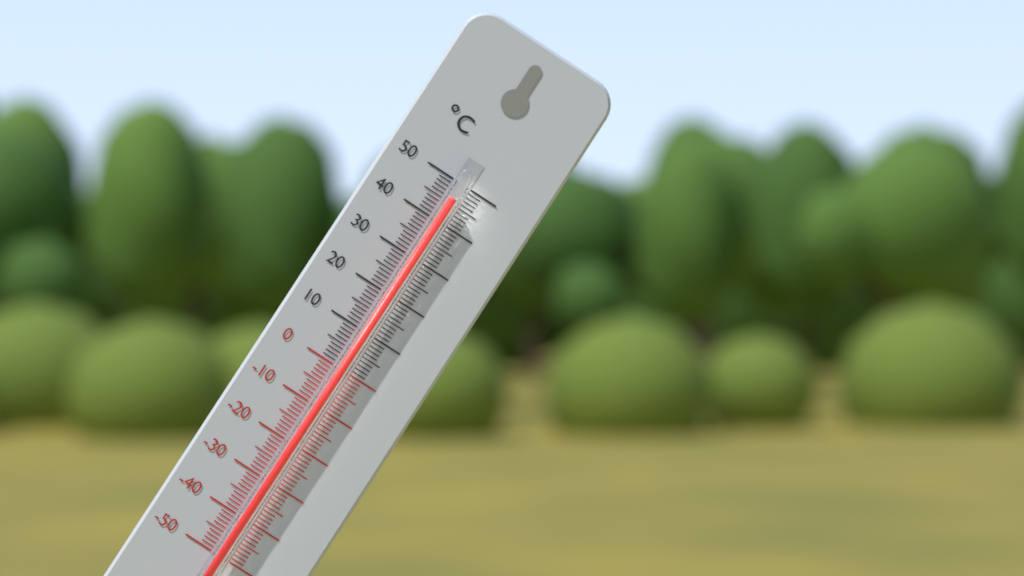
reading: 46 °C
